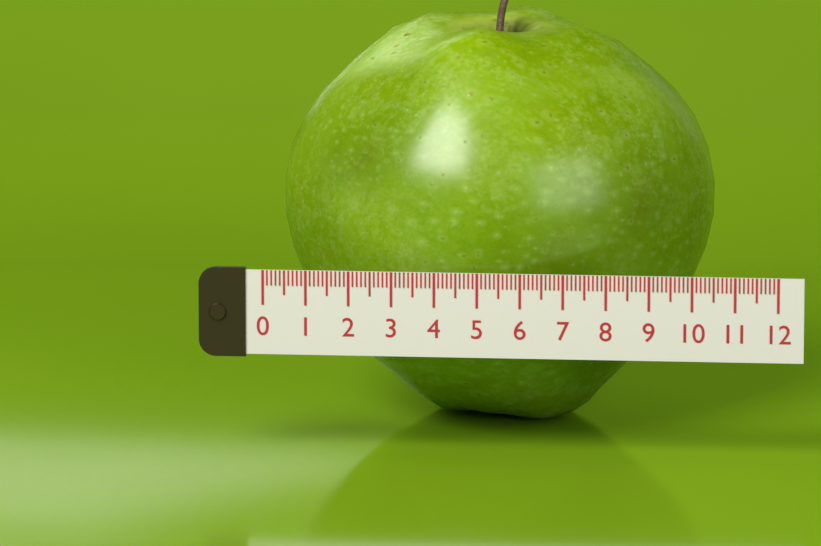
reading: 10.3 (no unit)
